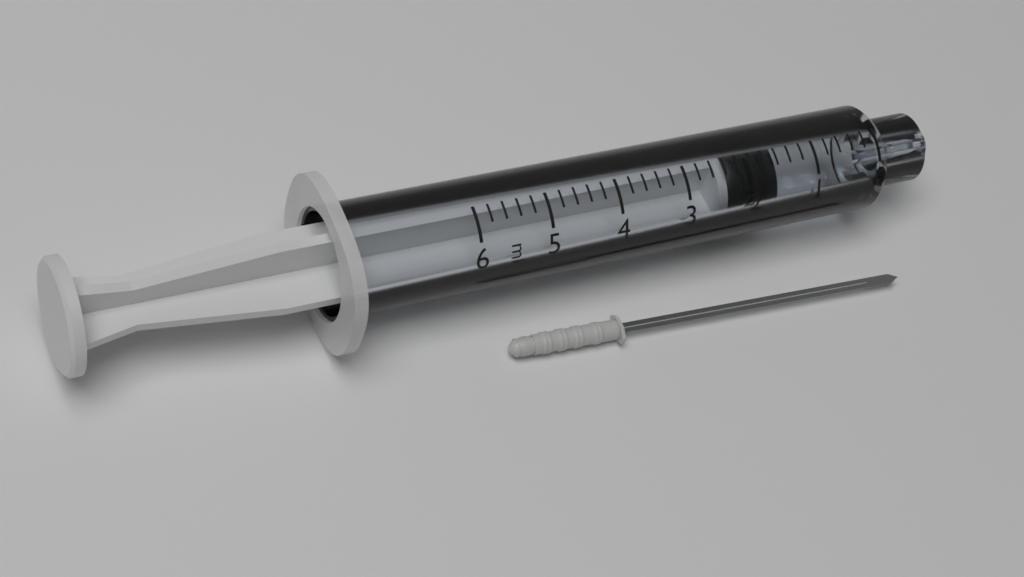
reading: 1.6 ml
